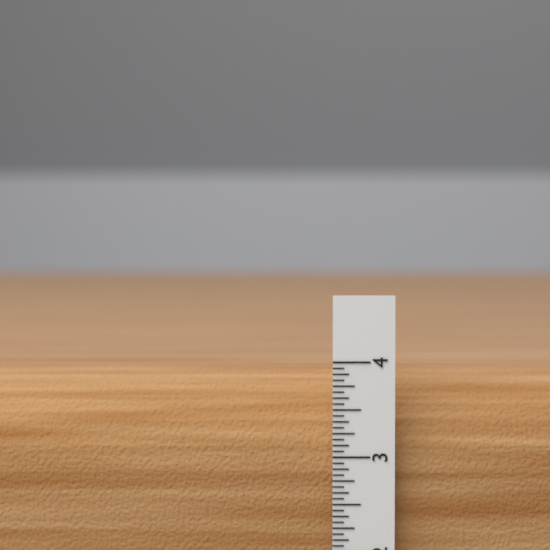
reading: 3.8750 in
